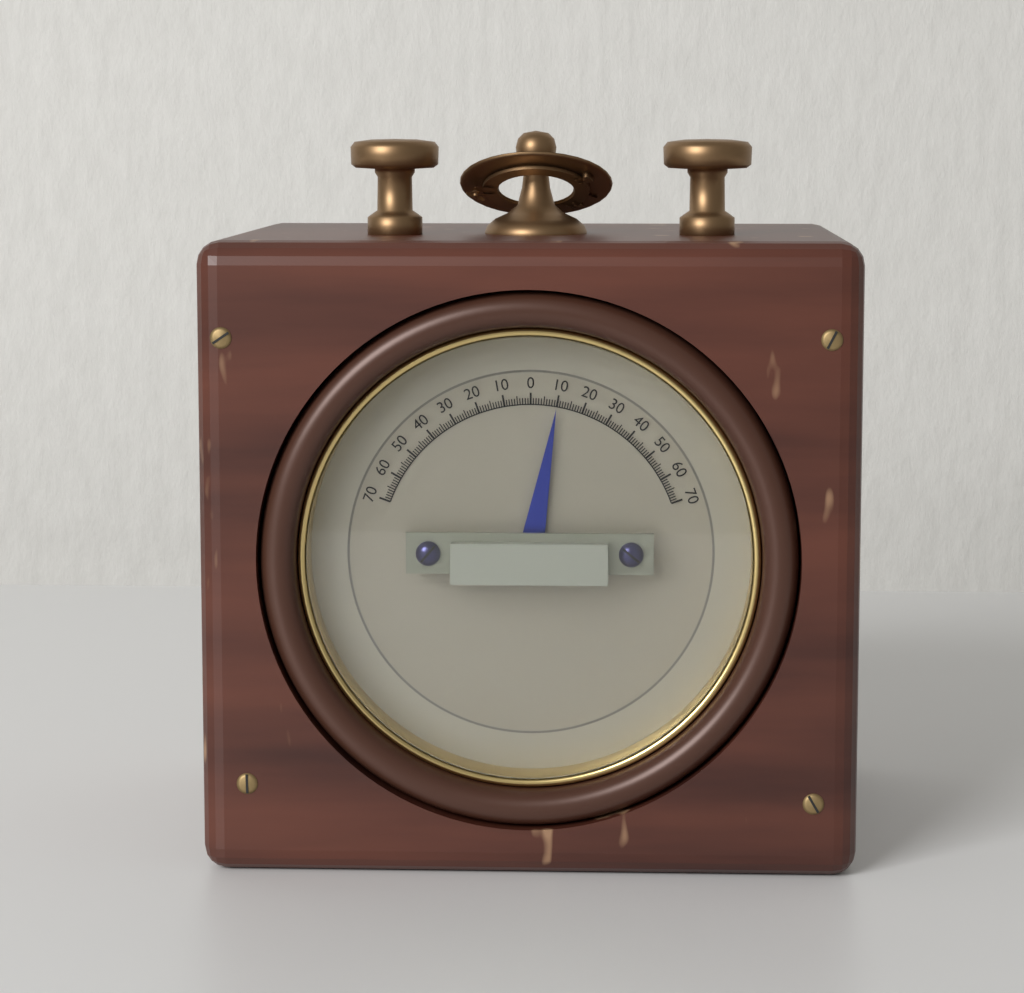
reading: 10 (no unit)
